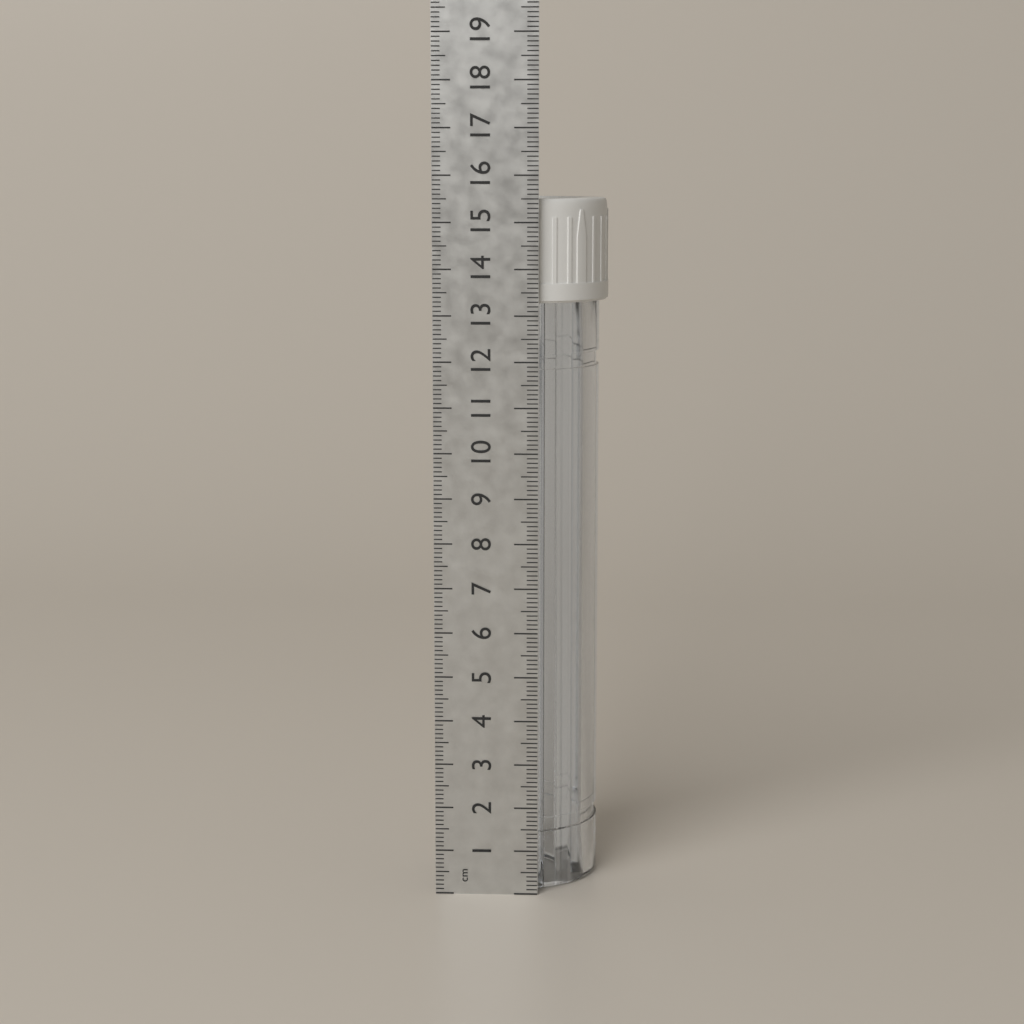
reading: 15.5 cm
